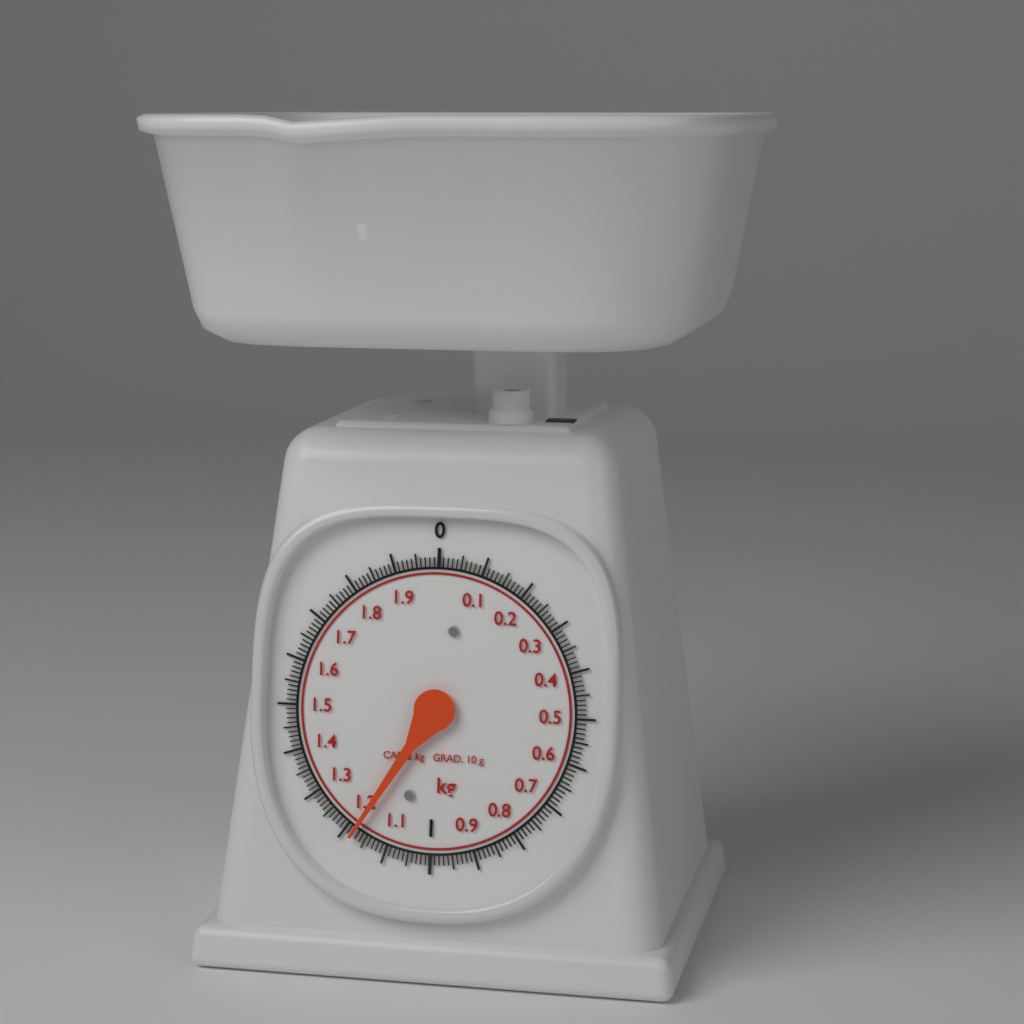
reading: 1.18 kg
